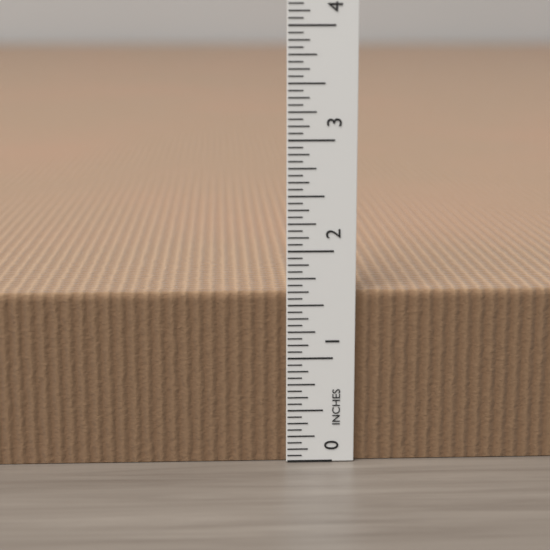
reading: 1.6250 in
